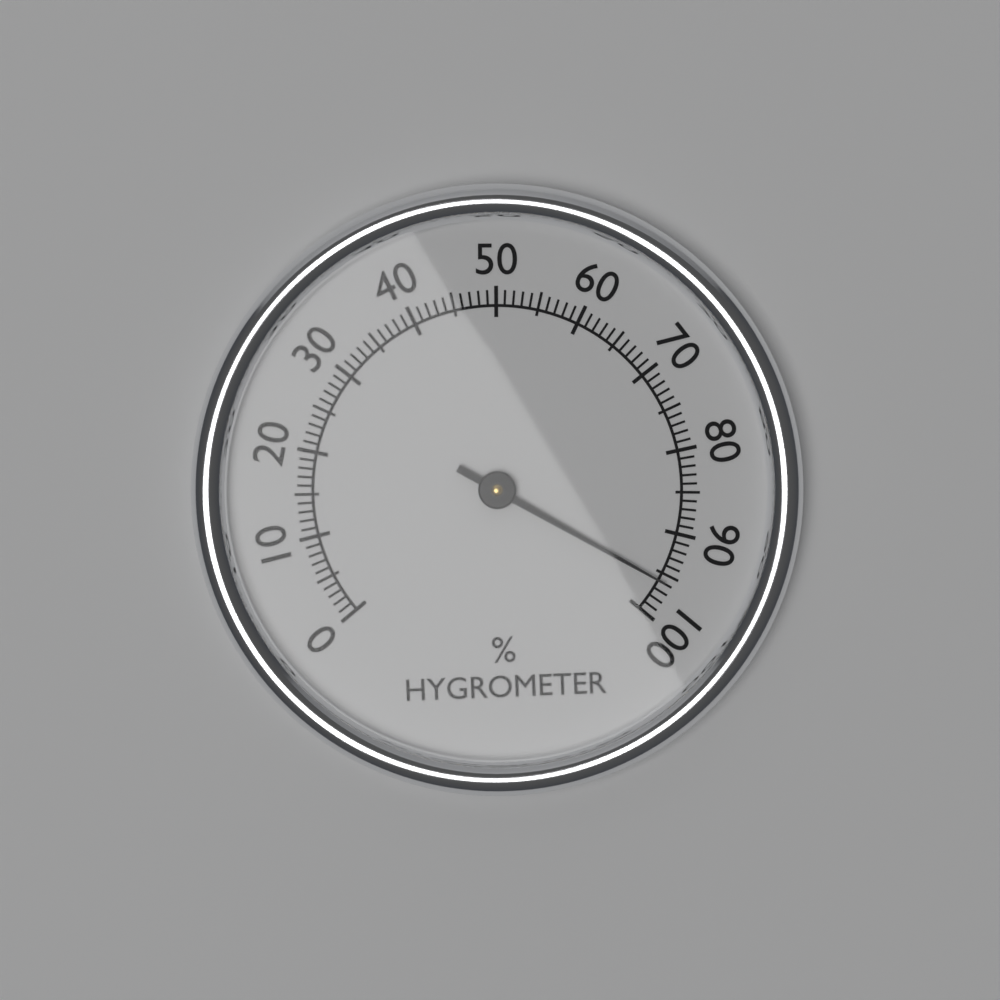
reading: 96 %
